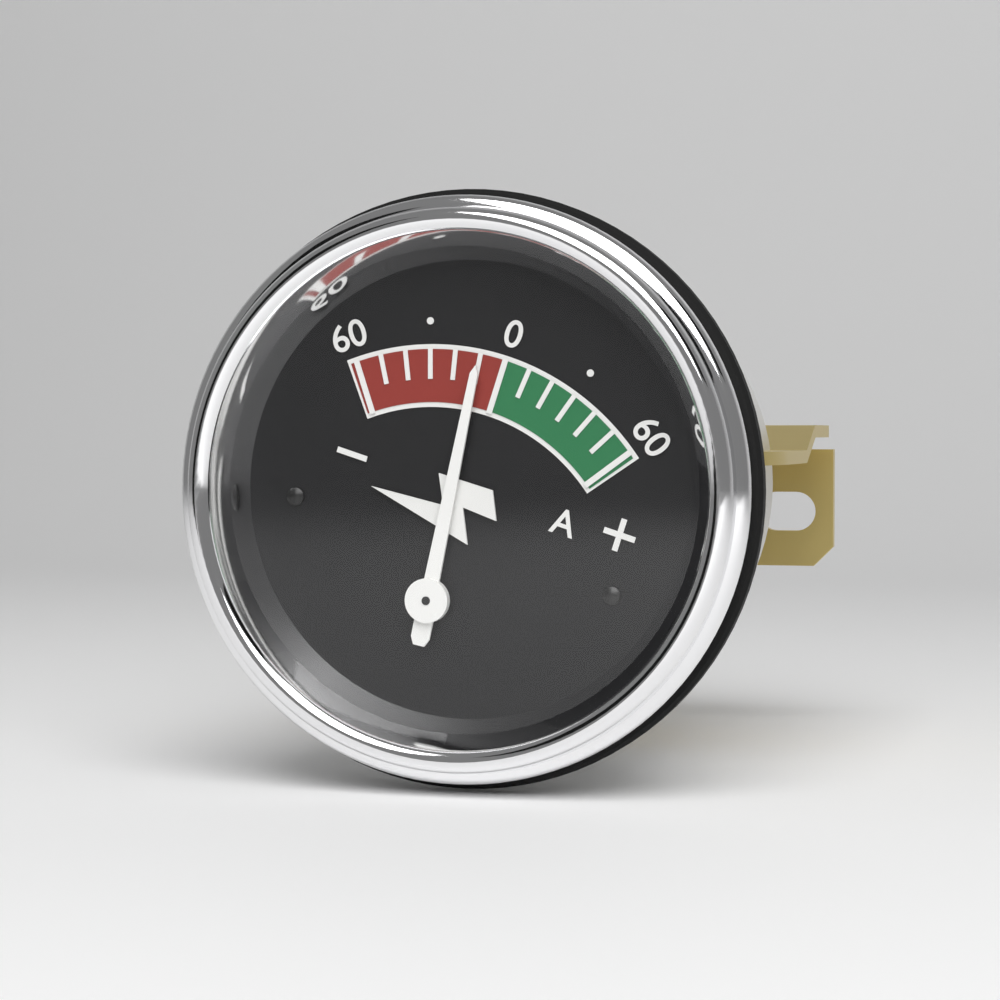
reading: -10 A
